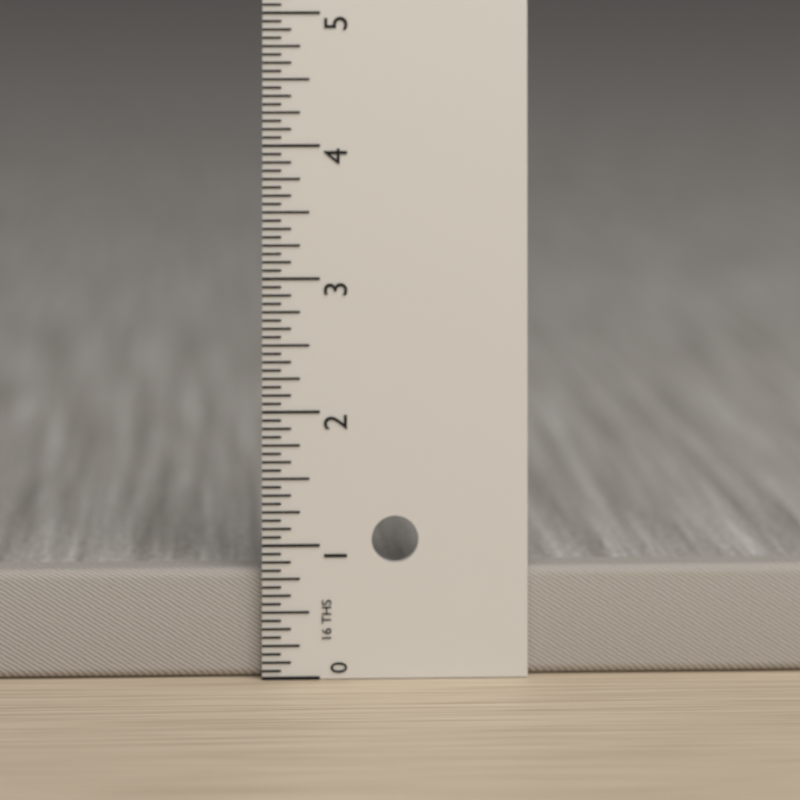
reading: 0.8125 in
